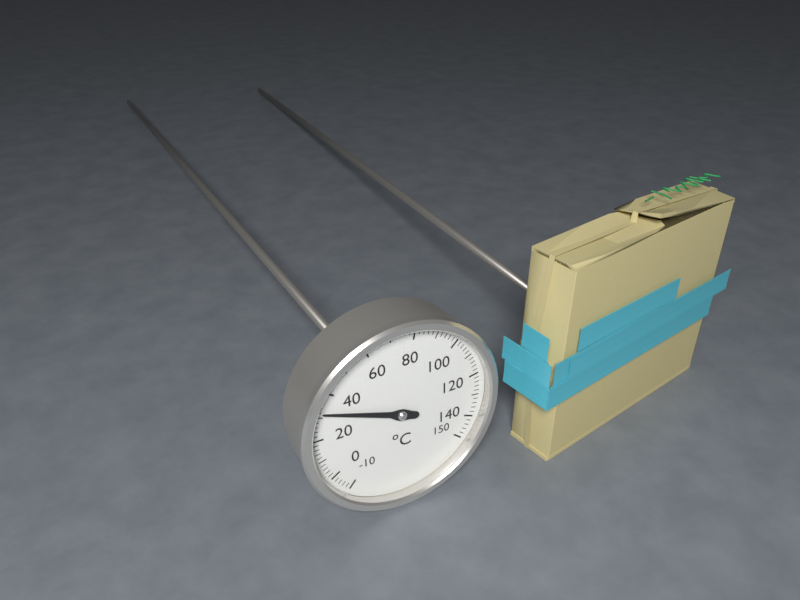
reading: 32 °C
